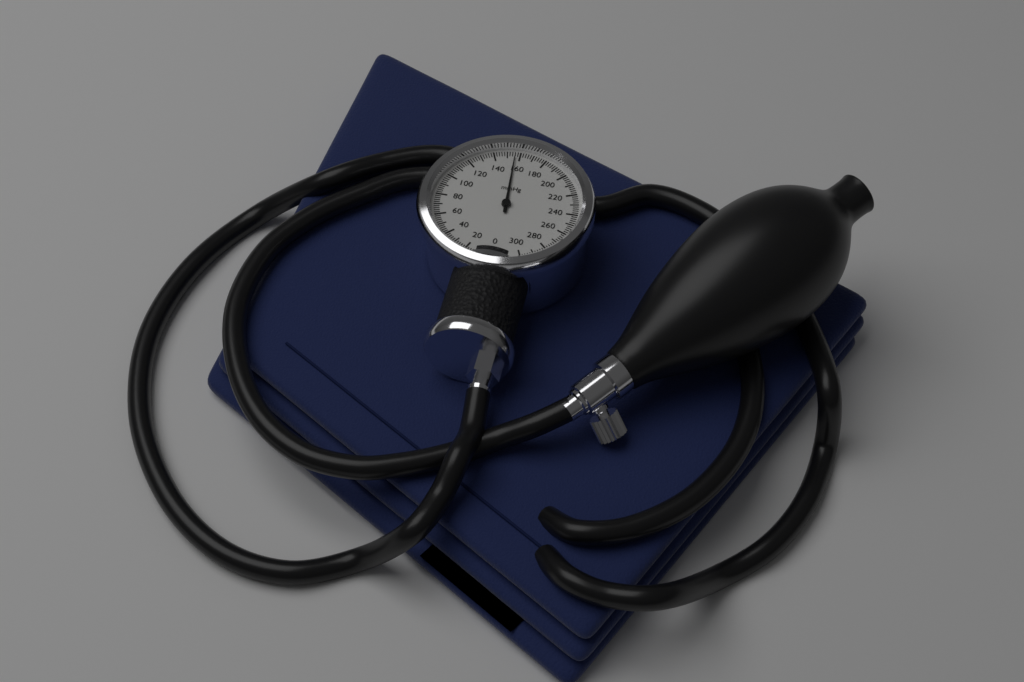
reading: 156 mmHg
